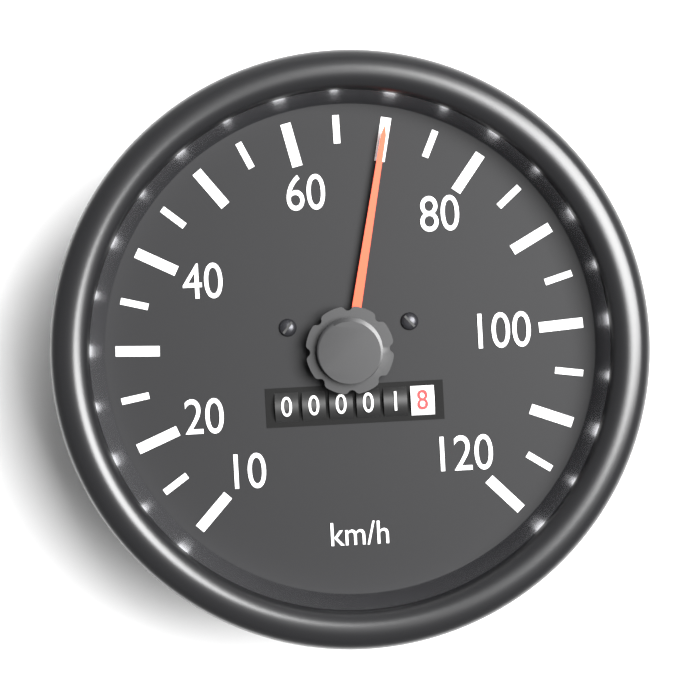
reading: 70 km/h
